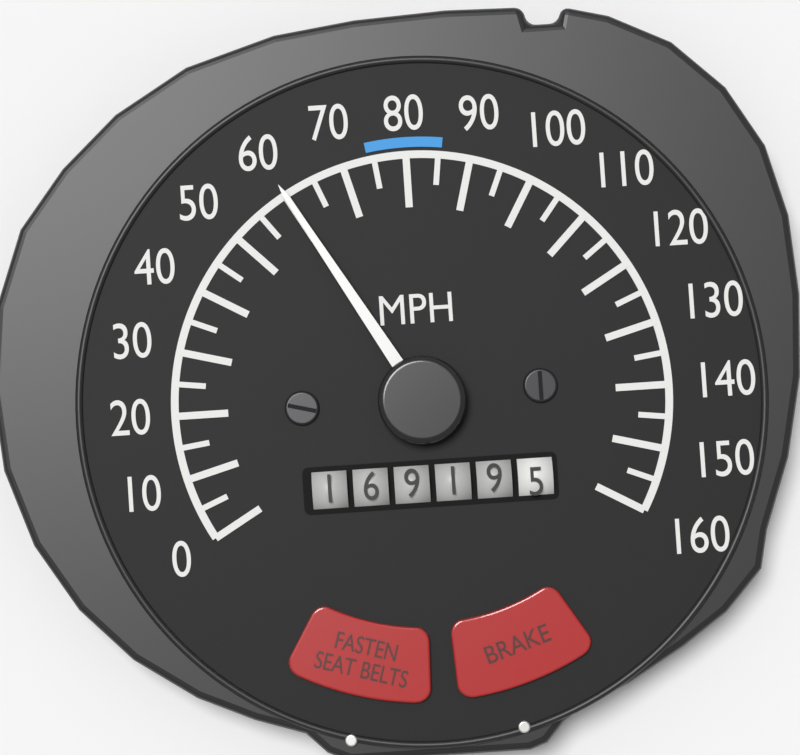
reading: 60 MPH
